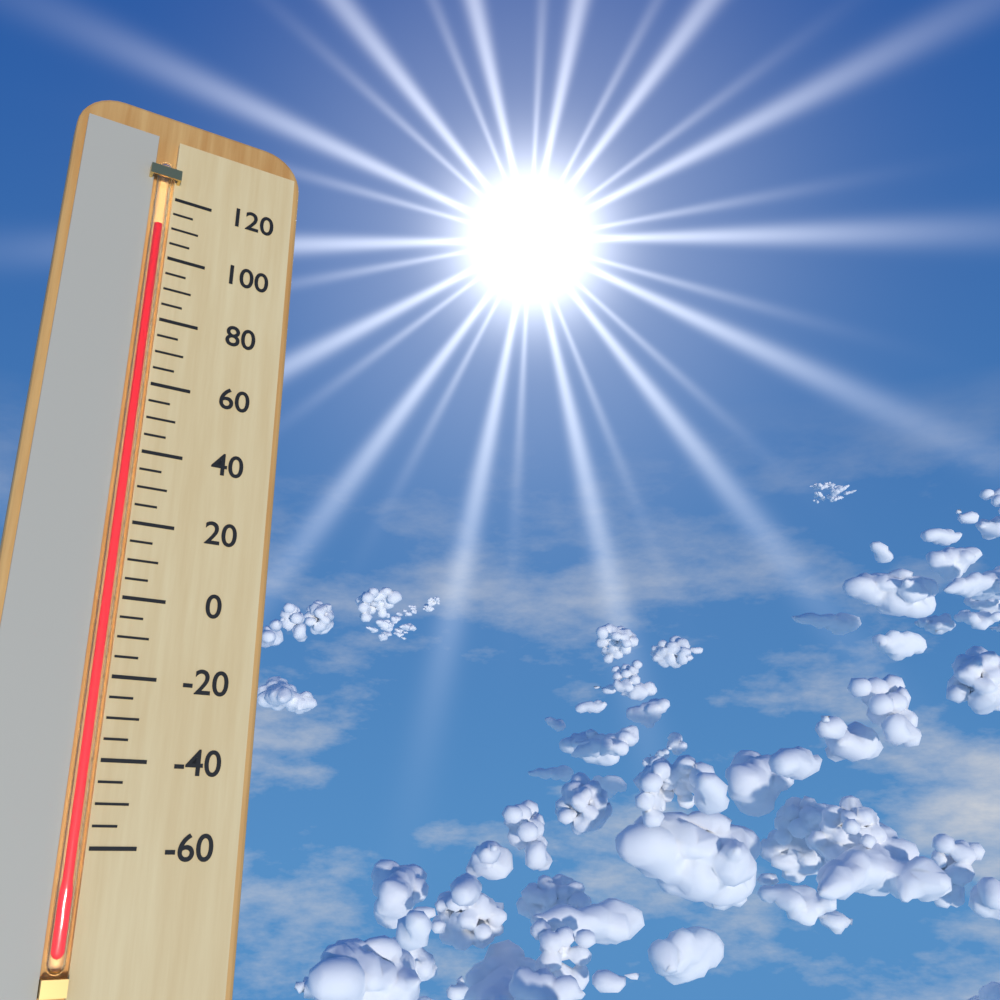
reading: 110 (no unit)
